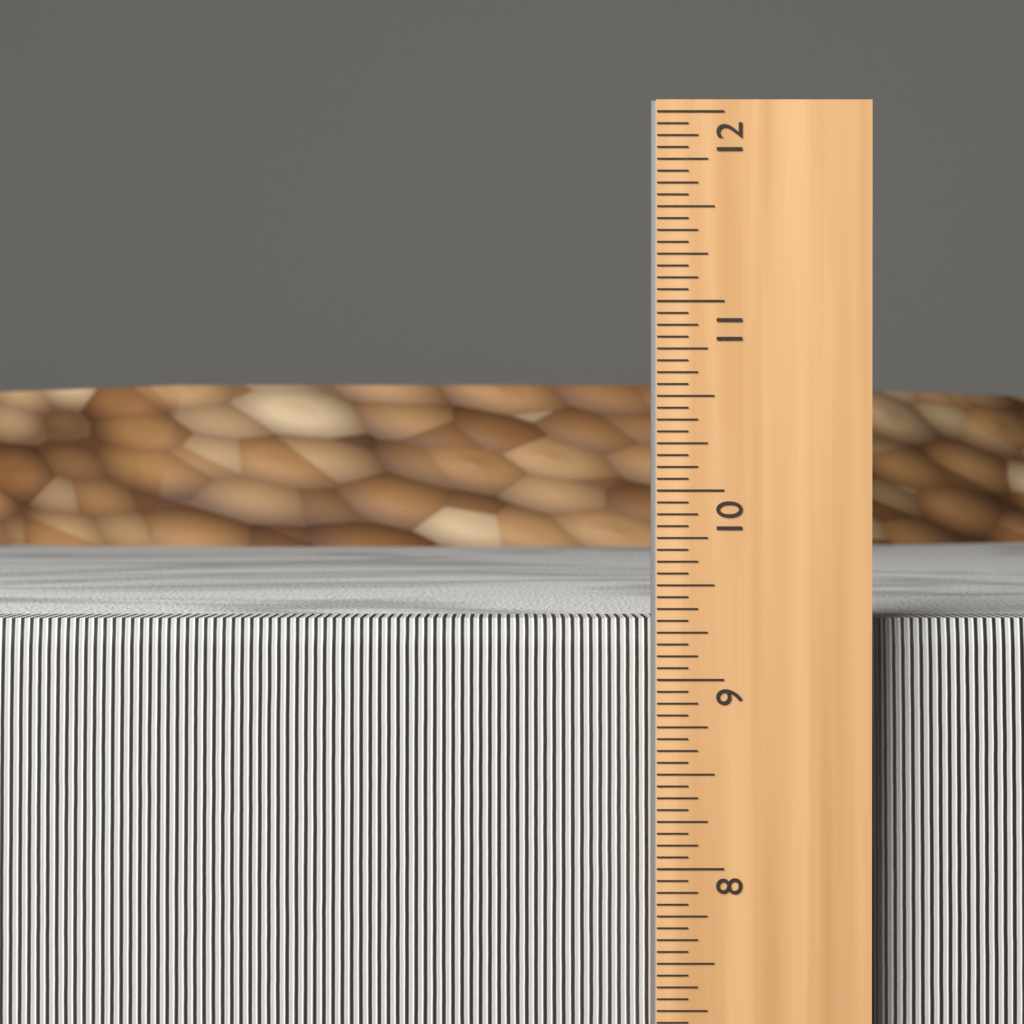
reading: 9.3125 in
